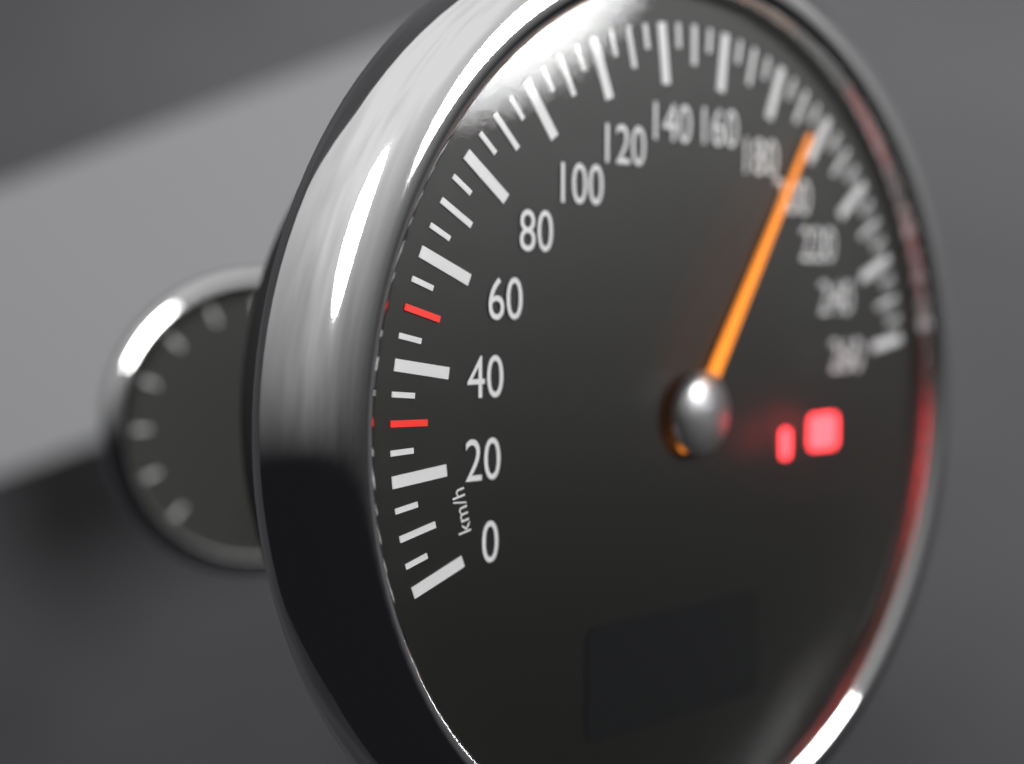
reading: 195 km/h
